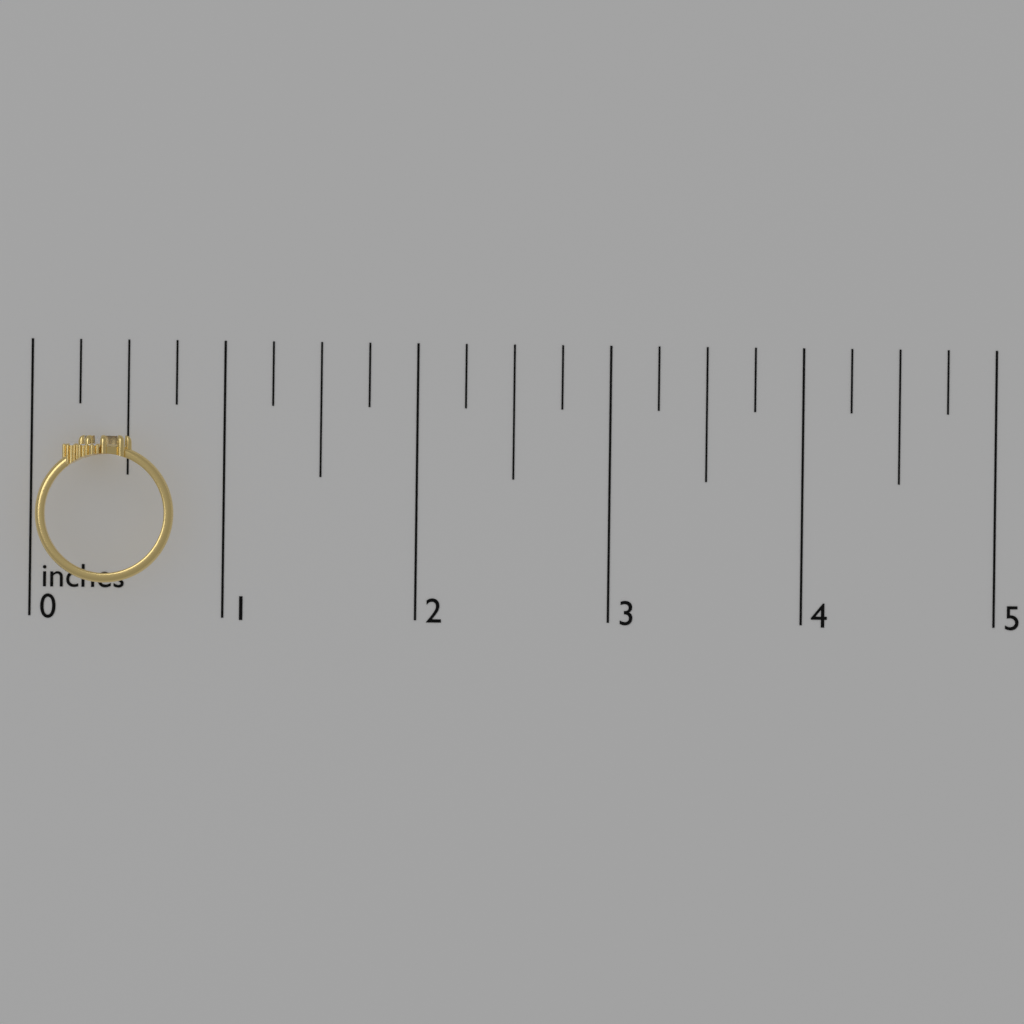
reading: 0.75 inches
